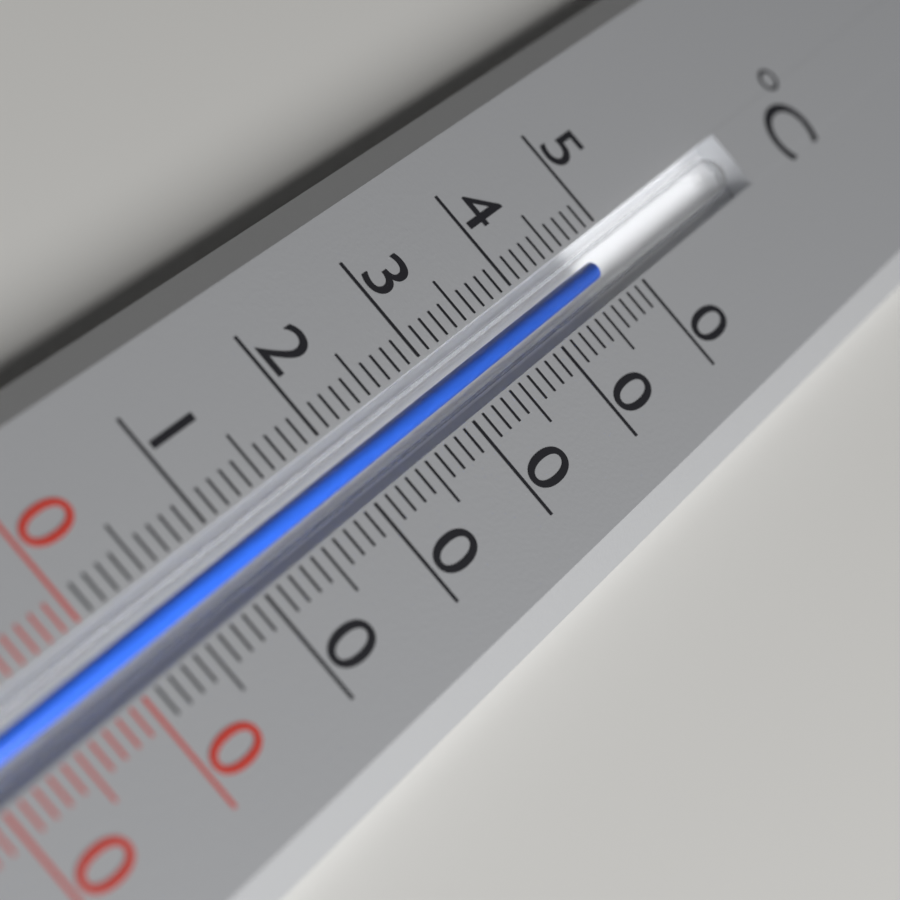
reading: 47 °C
